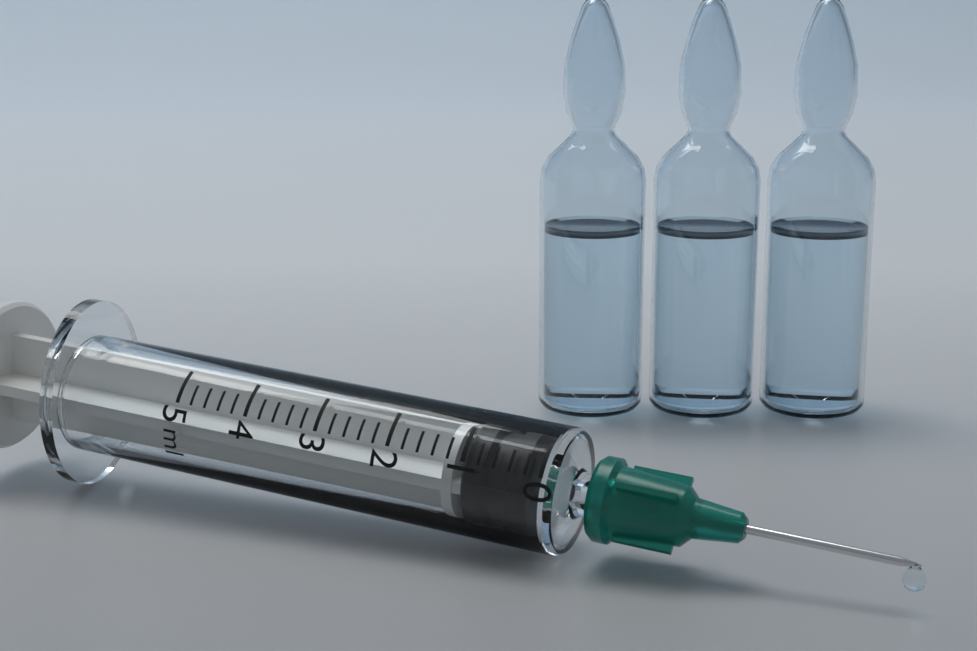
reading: 0.2 ml
